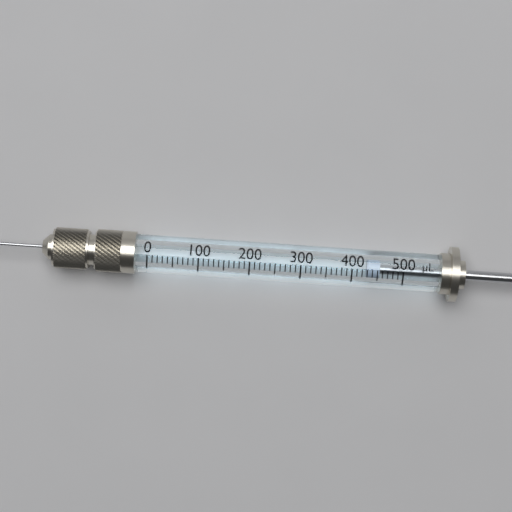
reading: 430 µL
